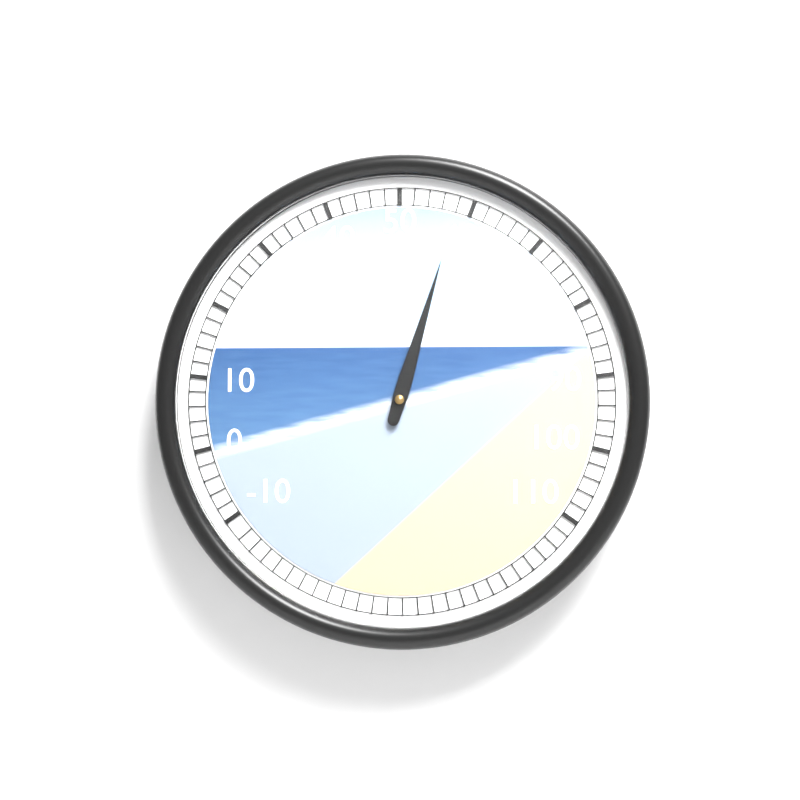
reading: 58 (no unit)
